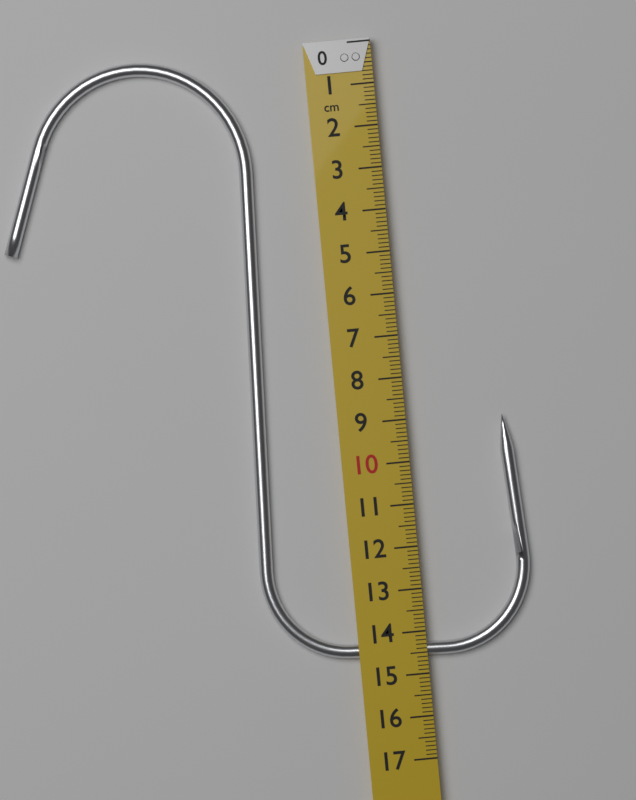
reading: 14.6 cm
